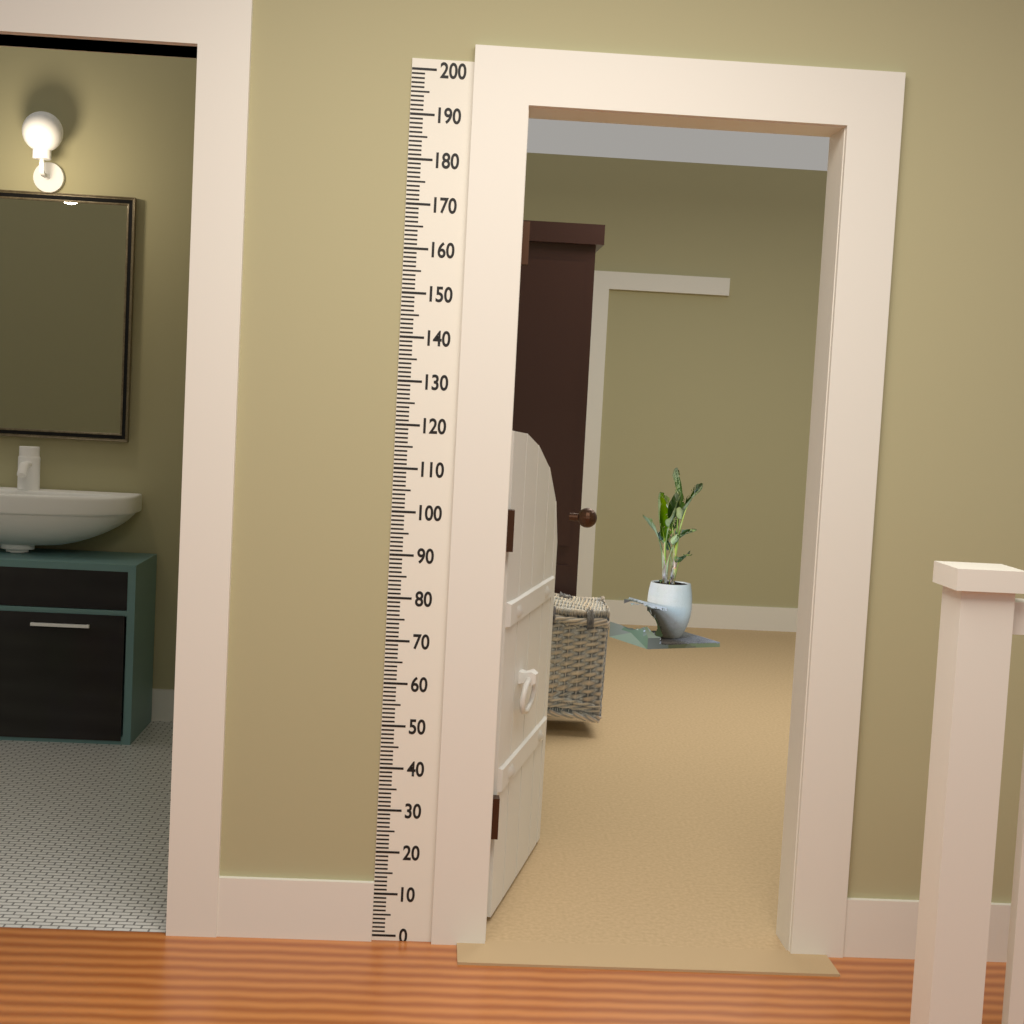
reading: 120 (no unit)
